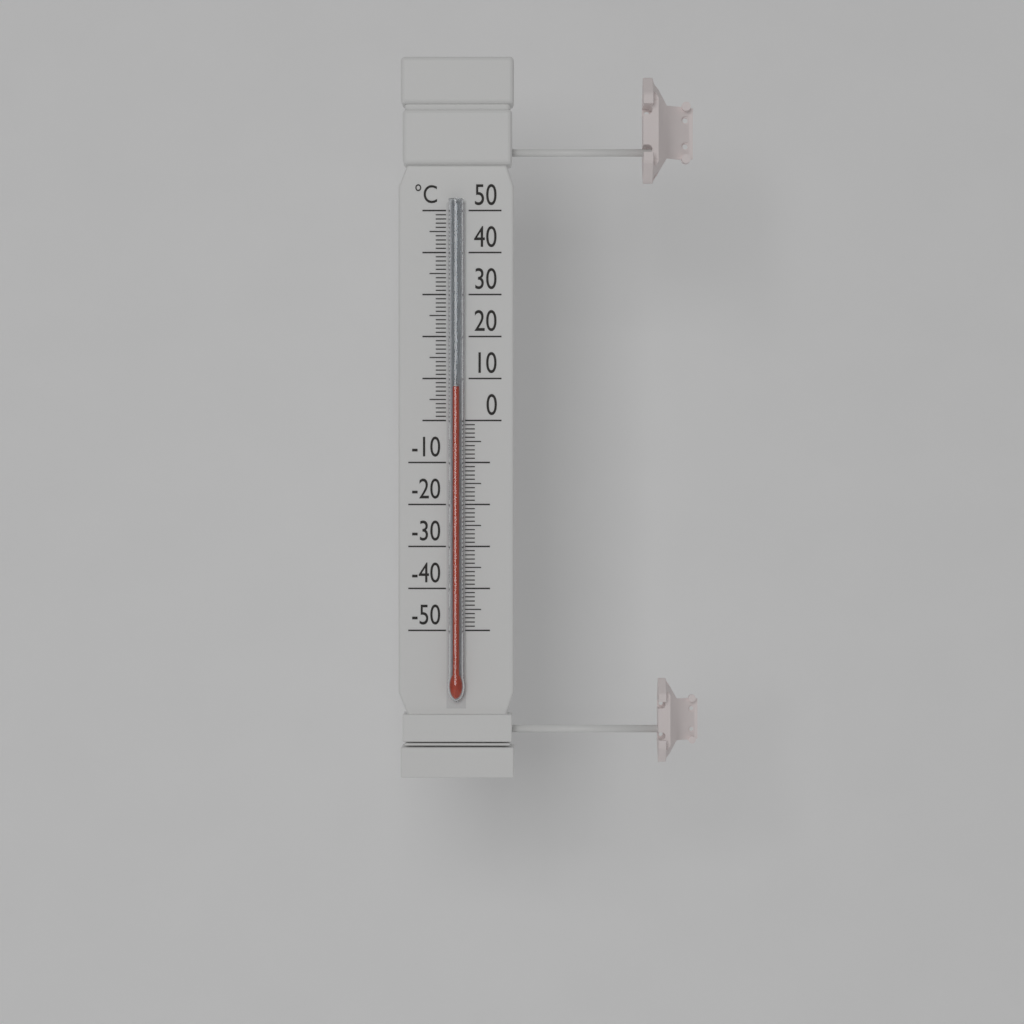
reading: 8 °C
